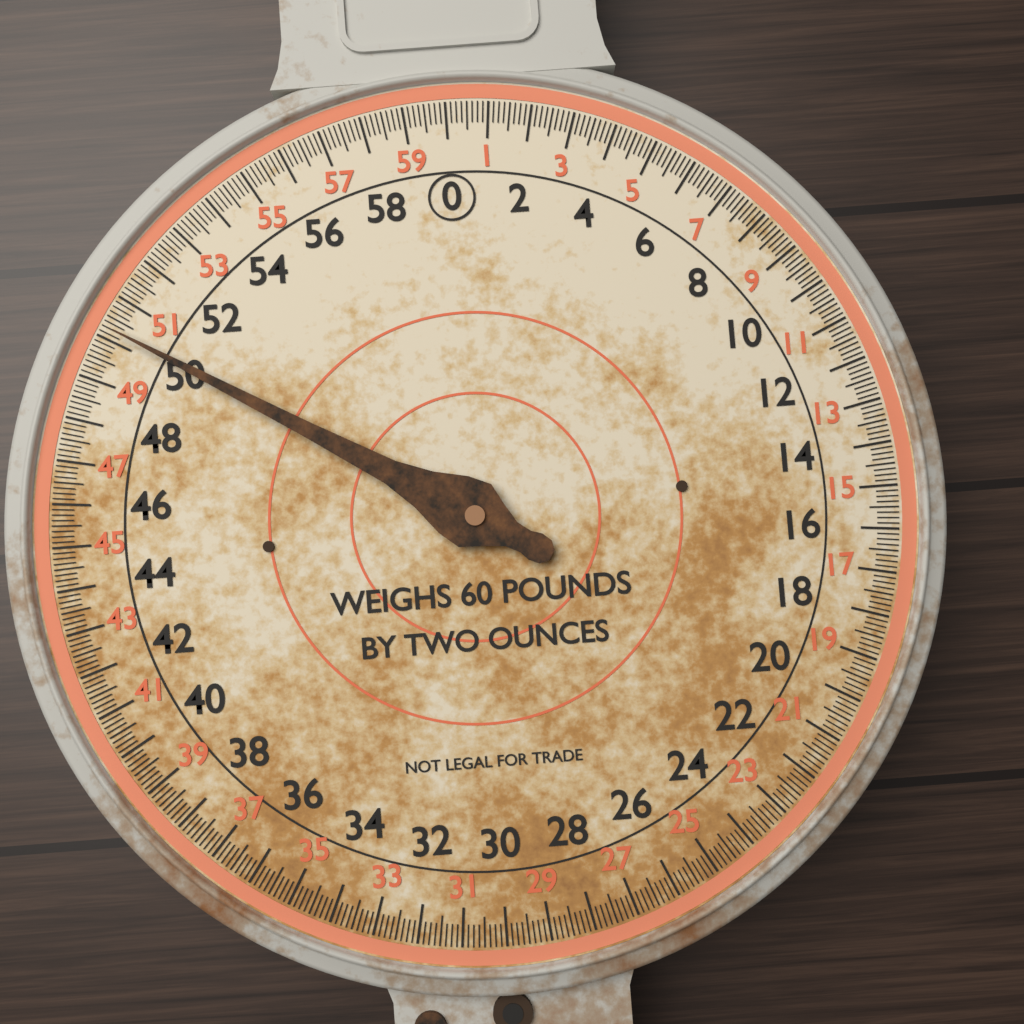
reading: 50.250 lb
